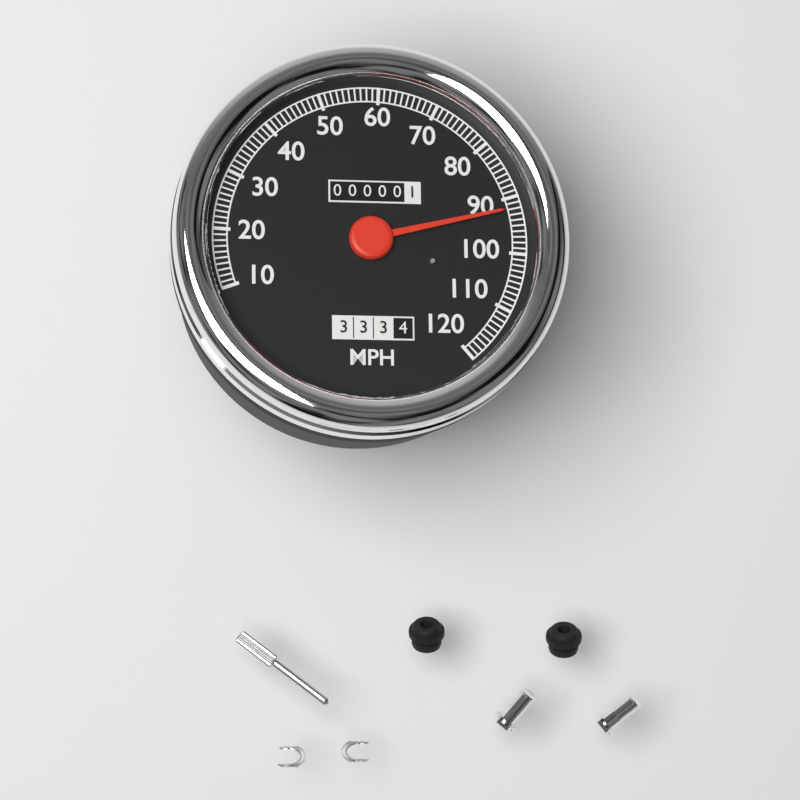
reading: 92 MPH
